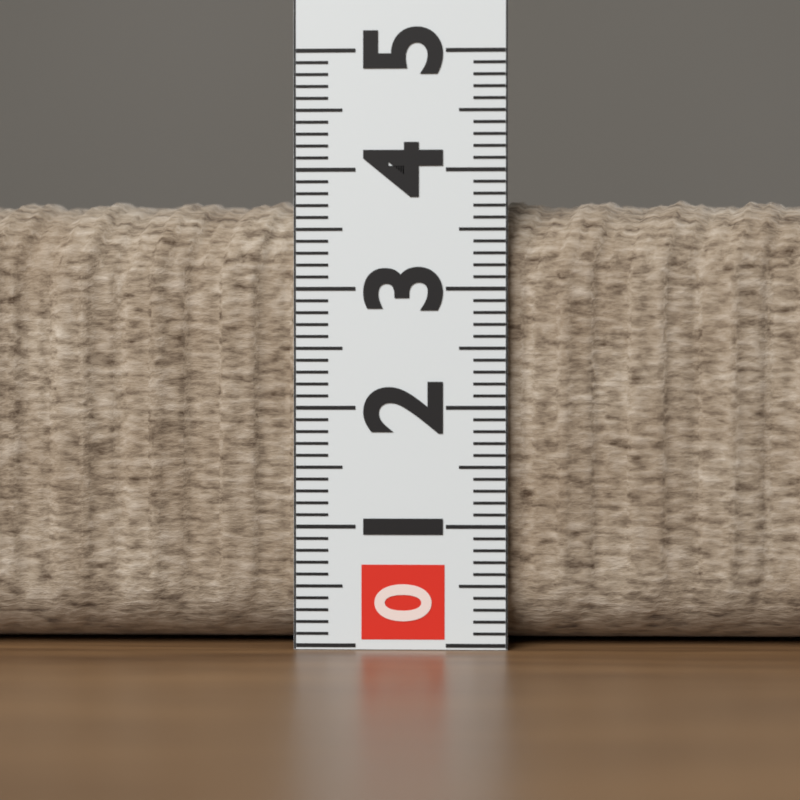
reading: 3.8 (no unit)
